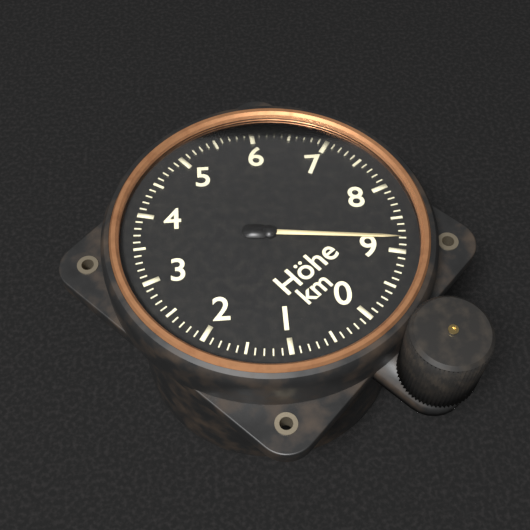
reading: 8.8 km
